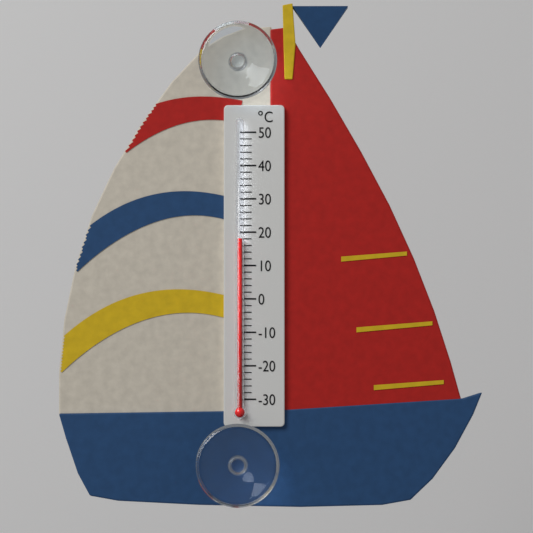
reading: 18 °C
